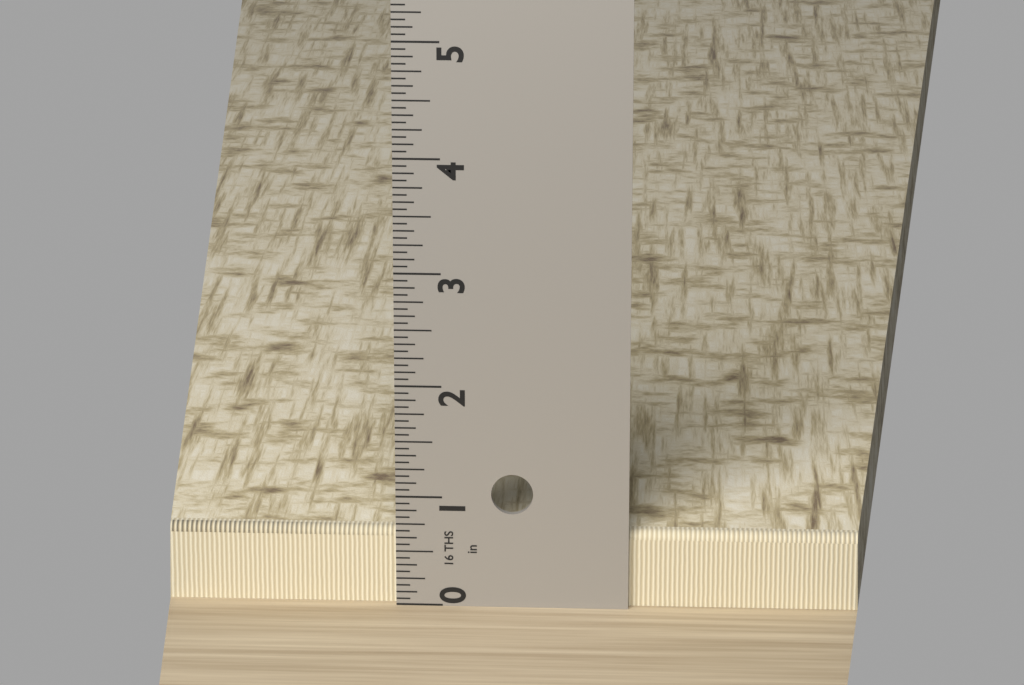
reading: 0.6875 in
